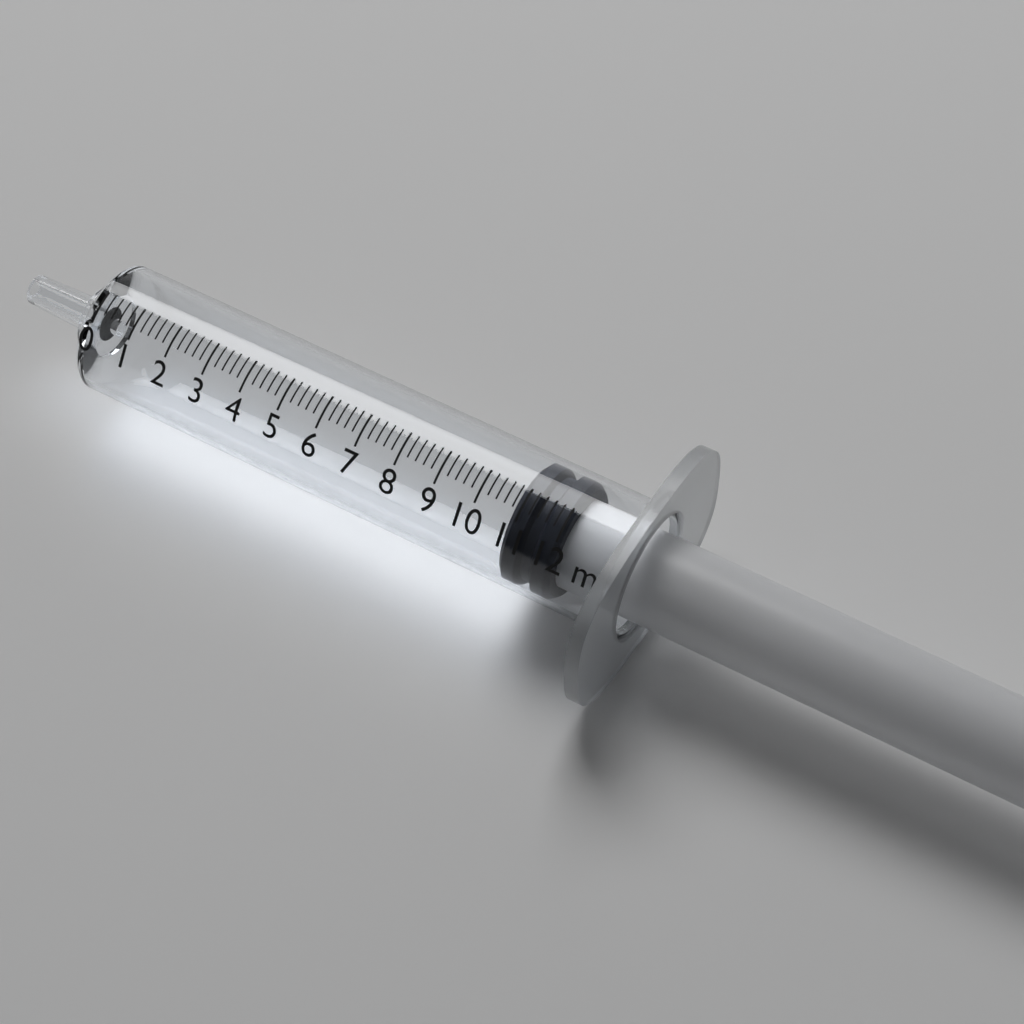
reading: 10.8 ml
